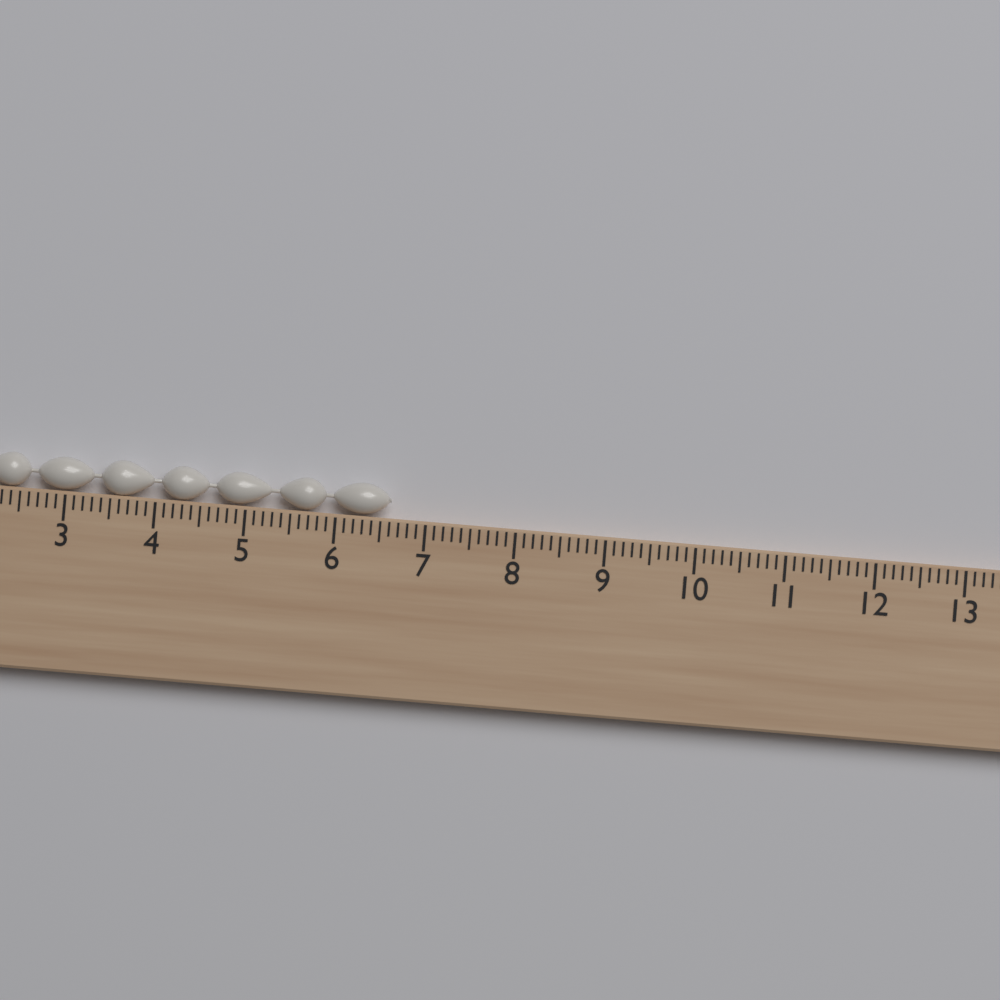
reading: 6.6 cm
